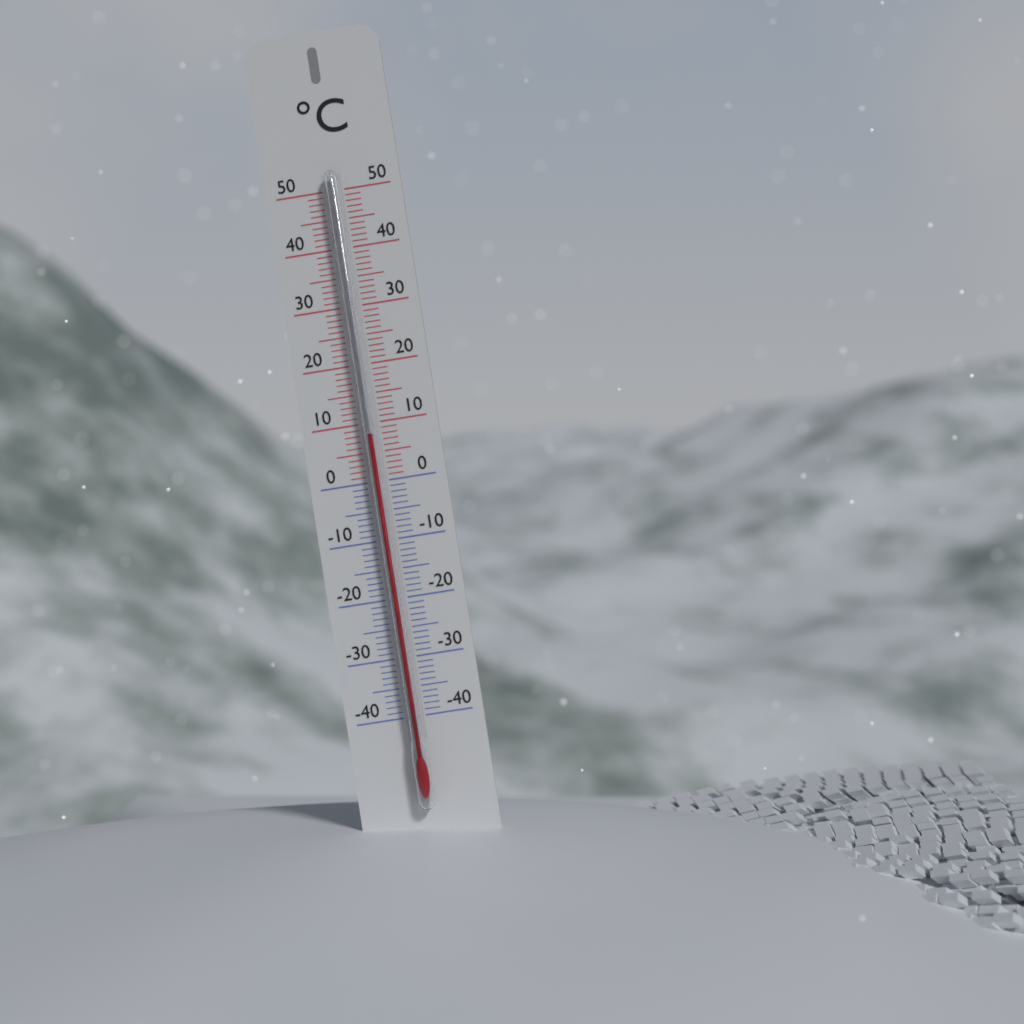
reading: 8 °C
